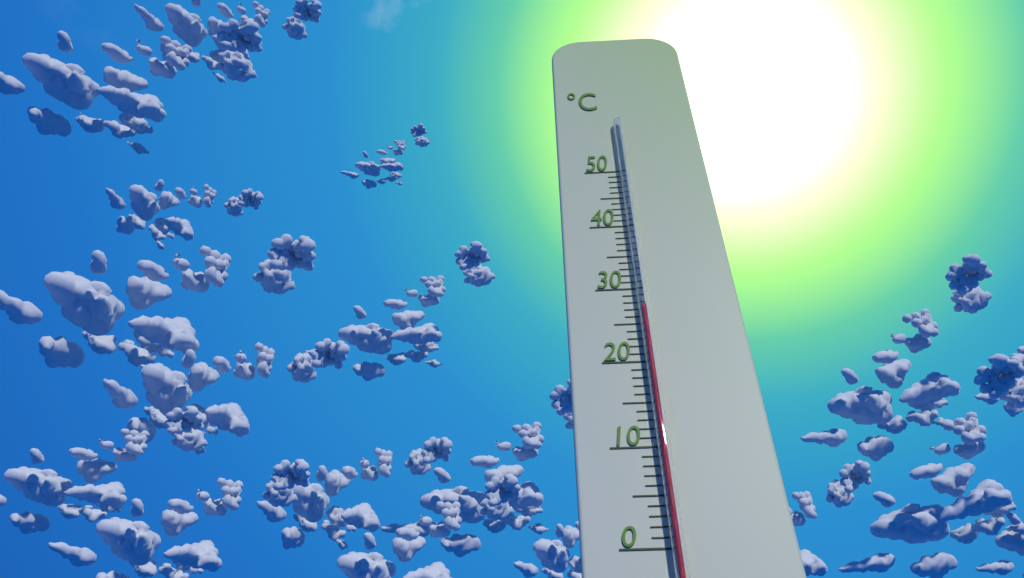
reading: 27 °C
